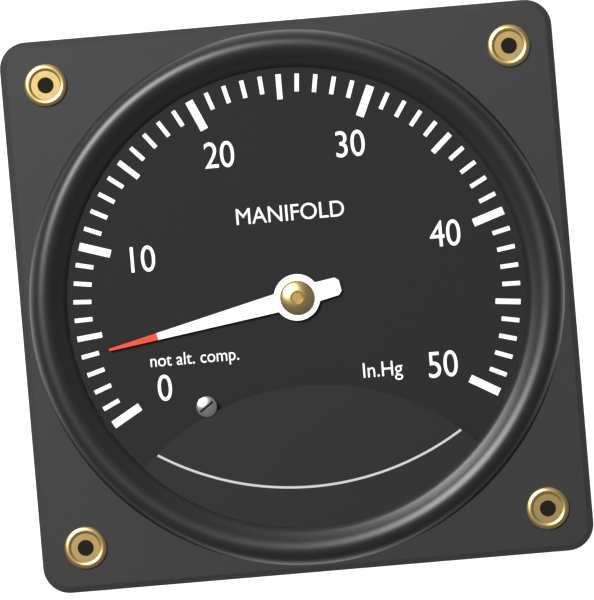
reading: 4 inHg
